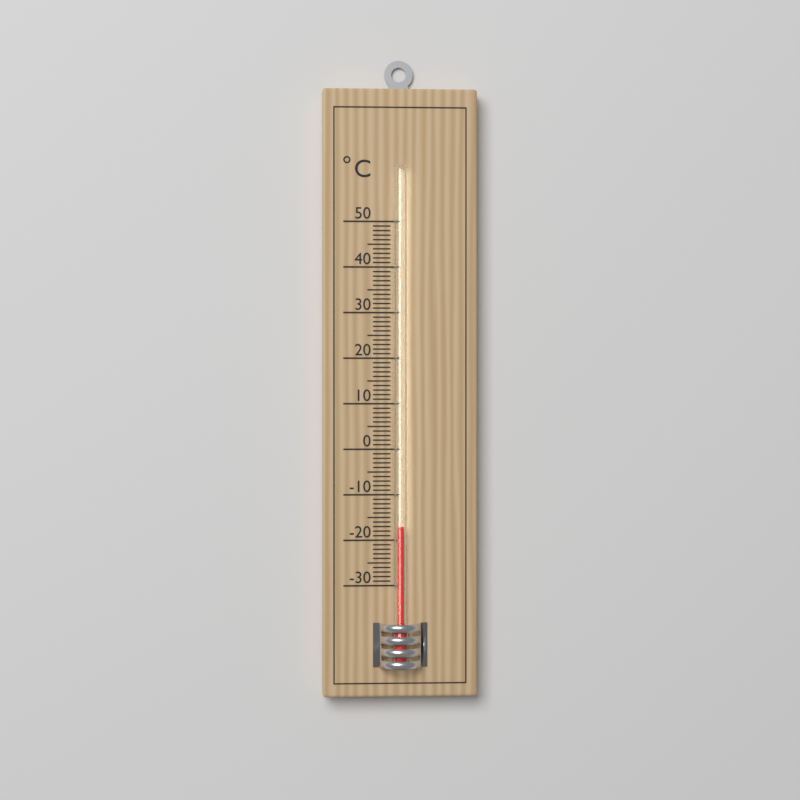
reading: -17 °C
